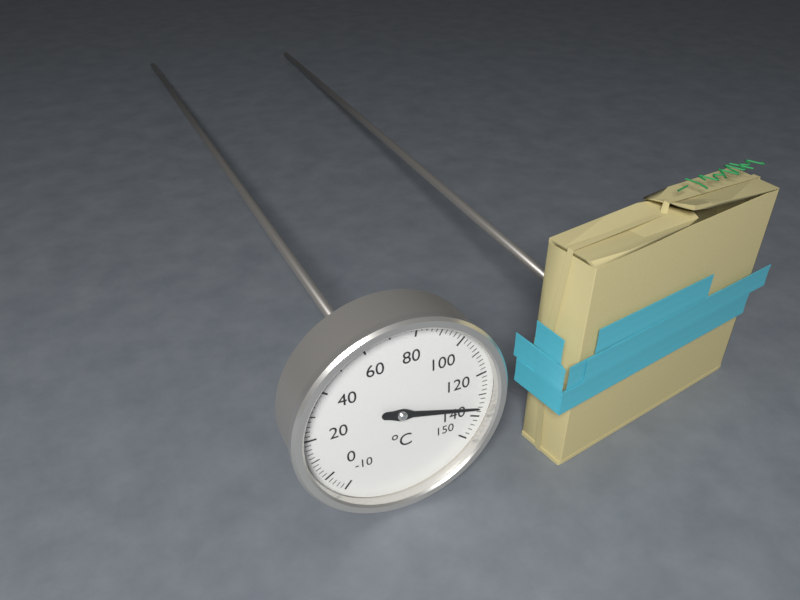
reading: 136 °C
